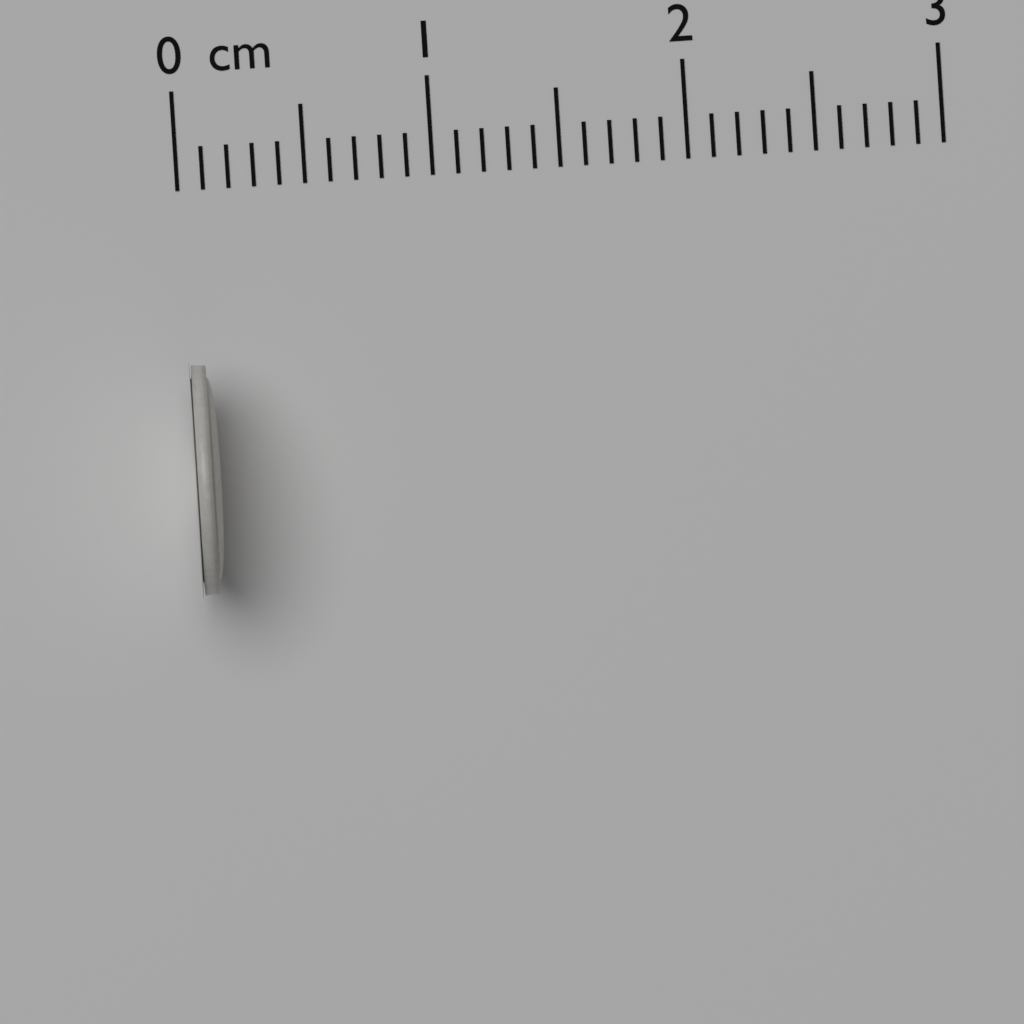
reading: 0.1 cm
